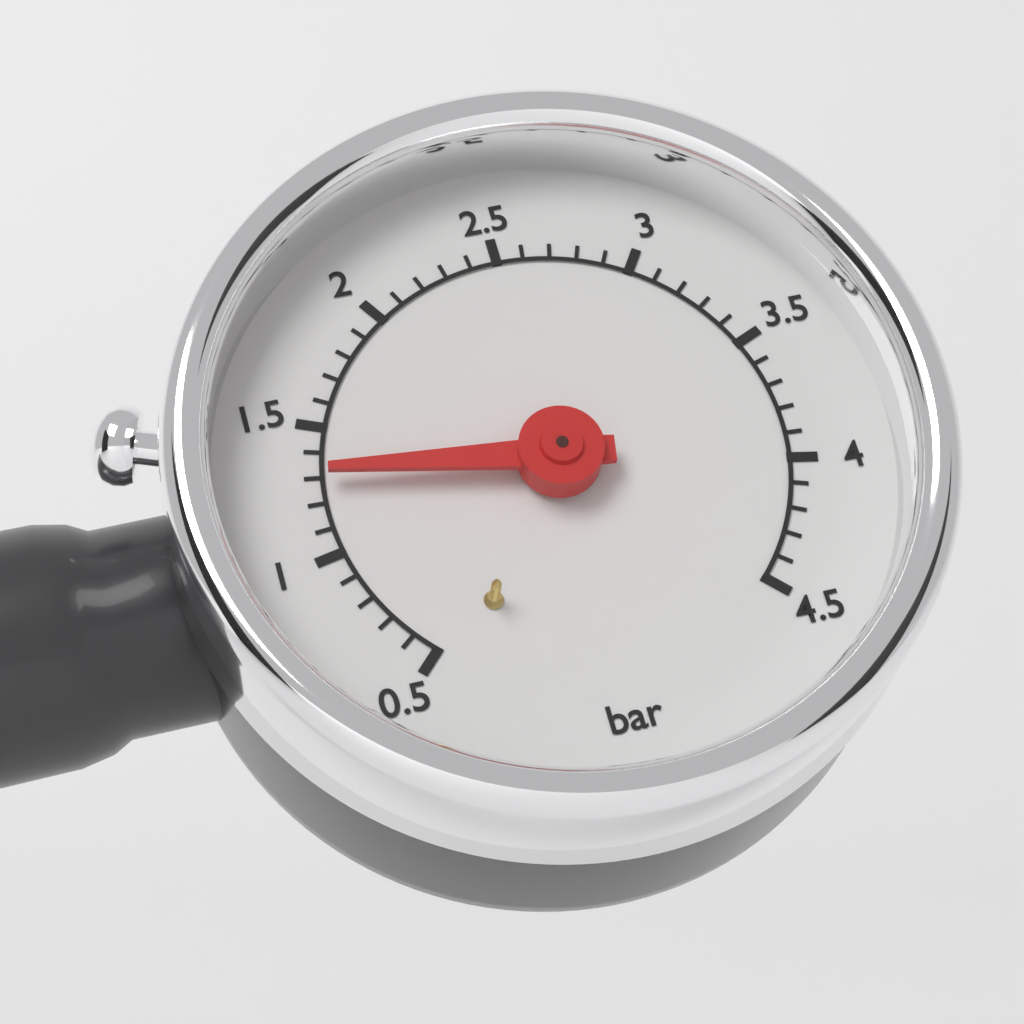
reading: 1.3 bar
